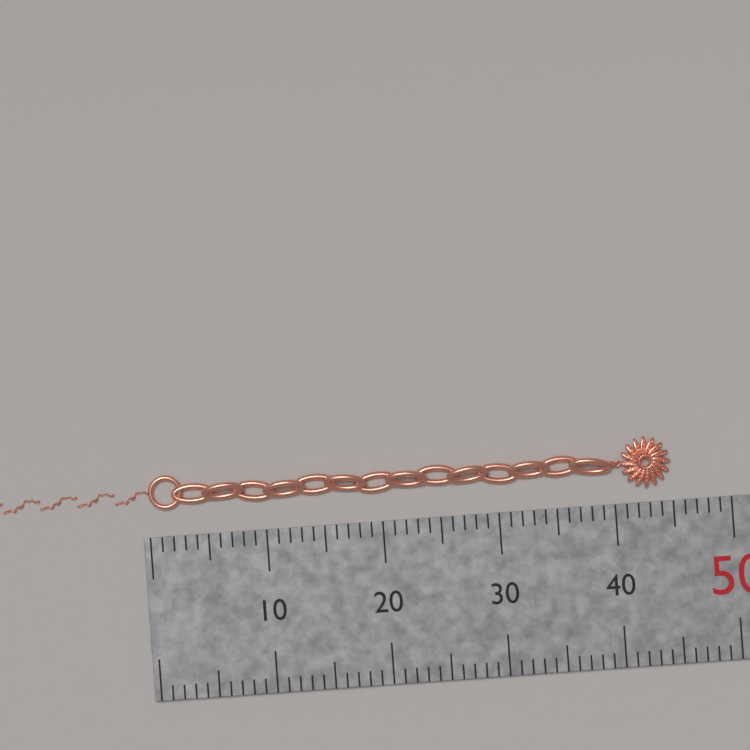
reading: 45 mm
